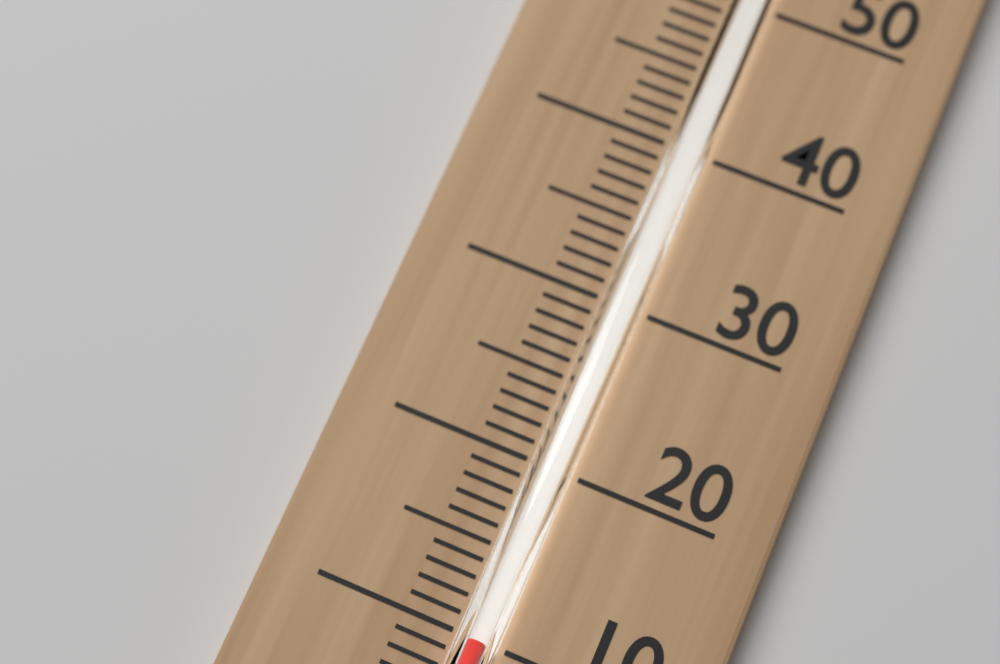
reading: 10 °C
